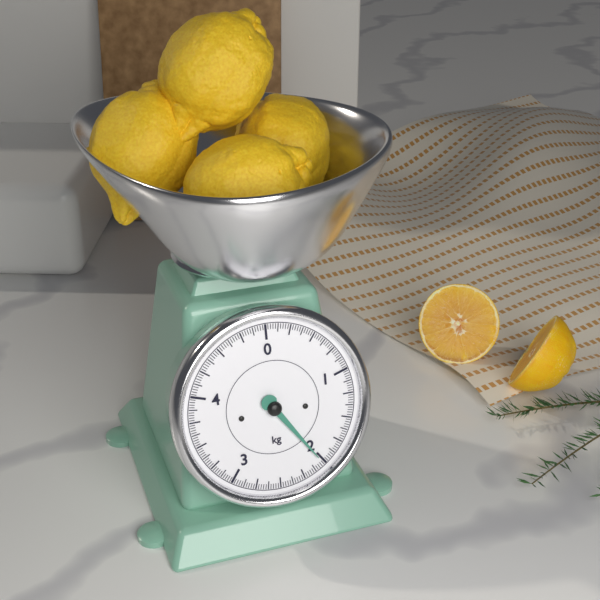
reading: 2.025 kg
